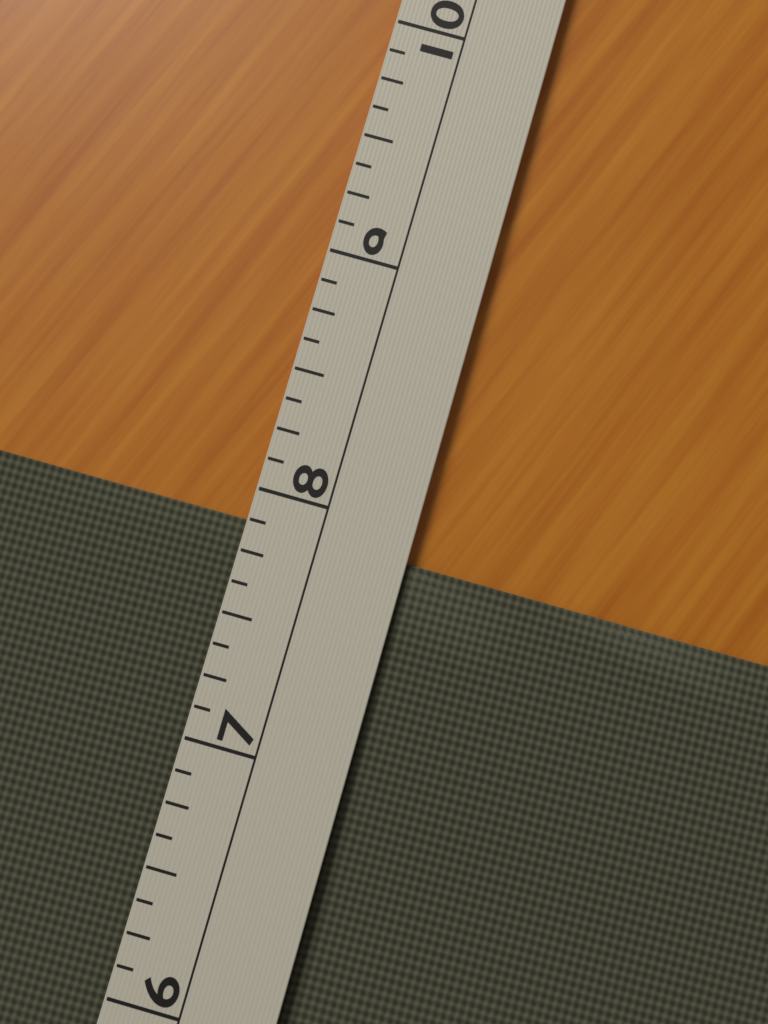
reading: 7.875 (no unit)
